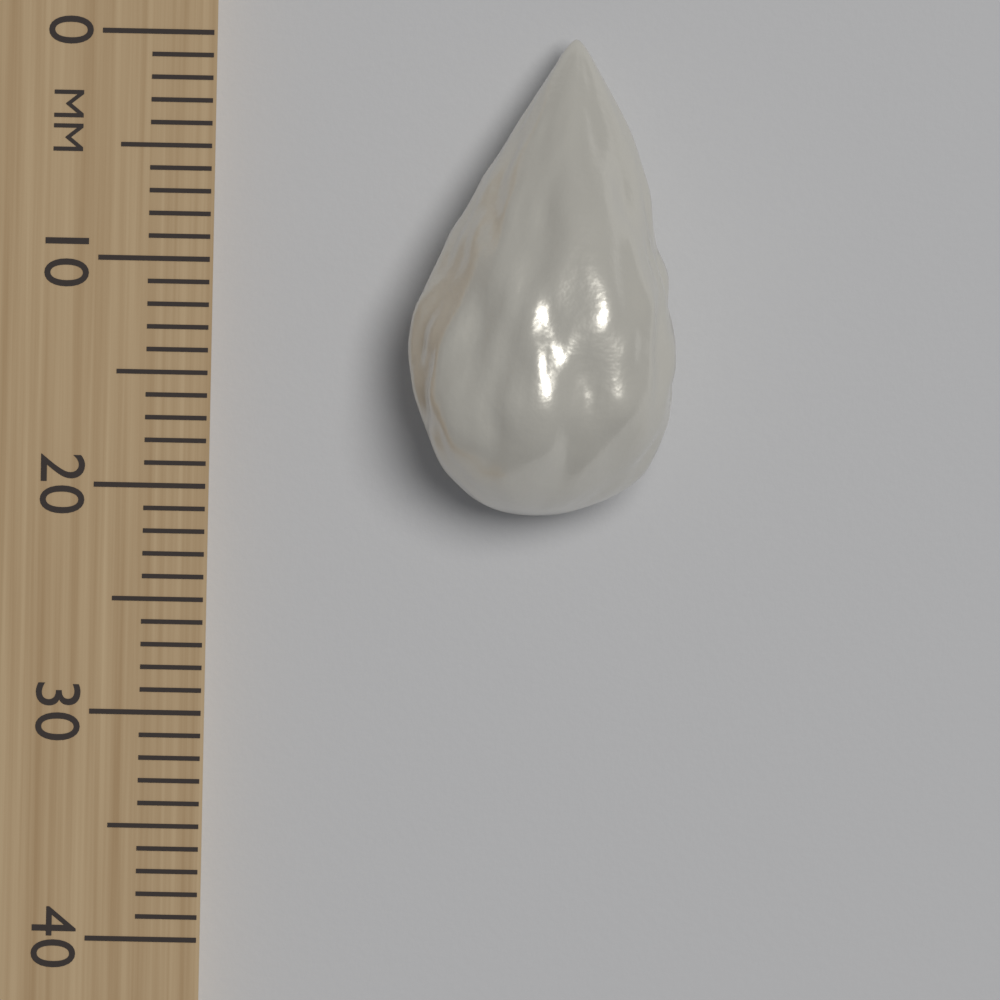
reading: 21 mm
